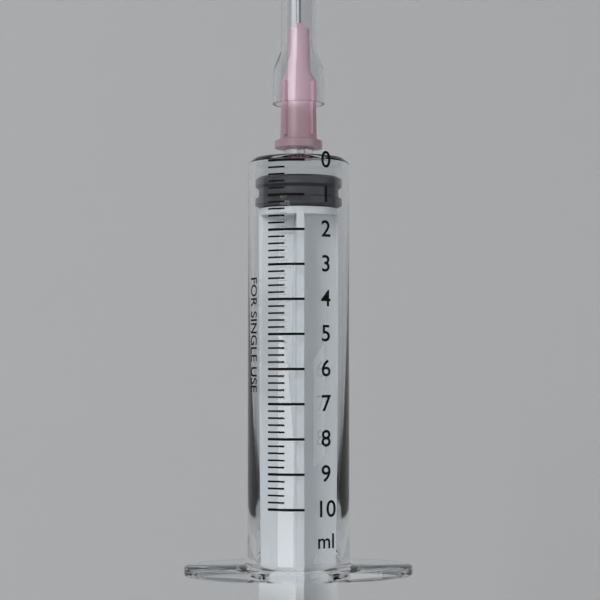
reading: 0.4 ml
